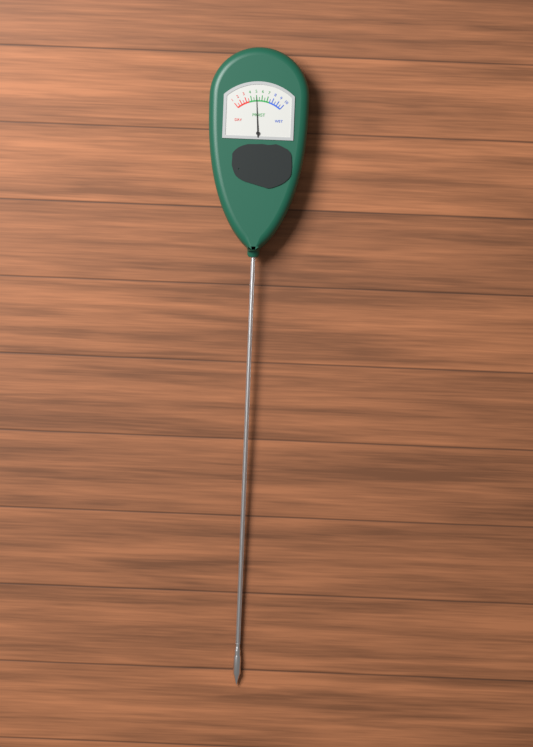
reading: 5.0 (no unit)
